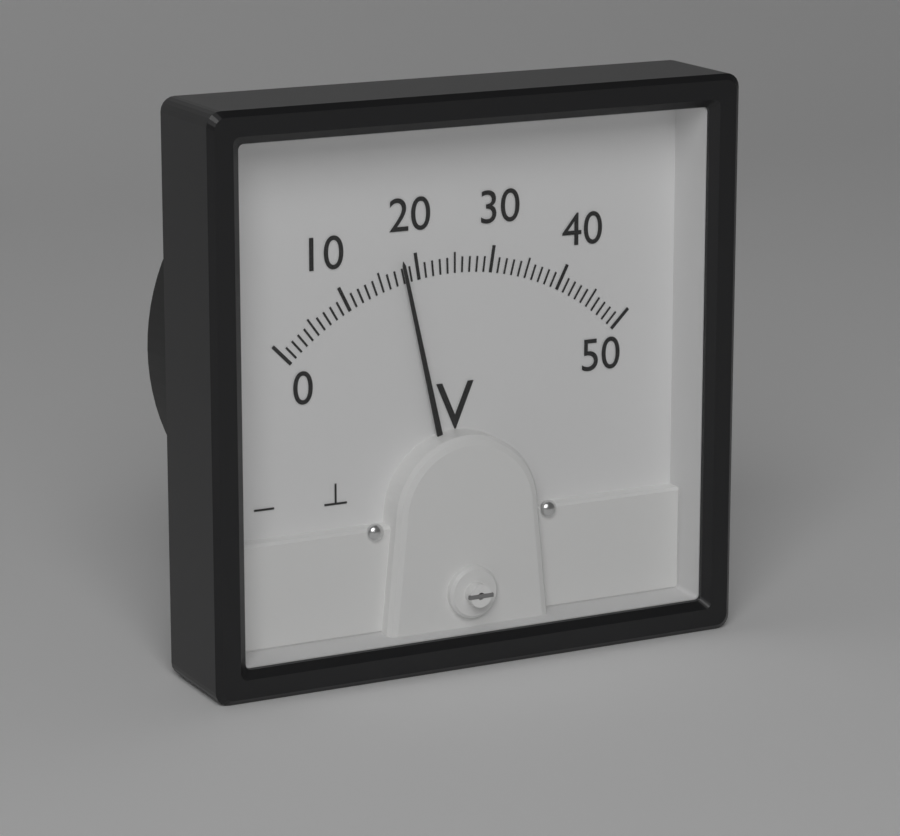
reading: 18 V
